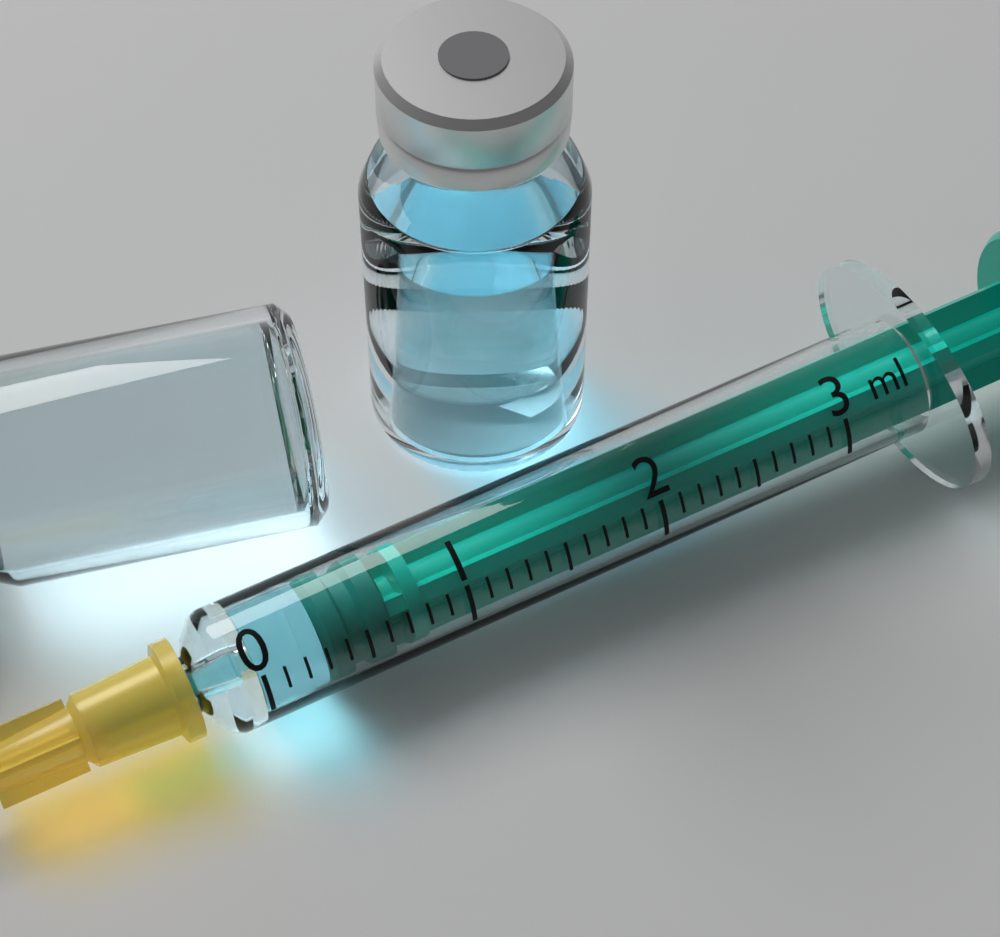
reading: 0.3 ml
